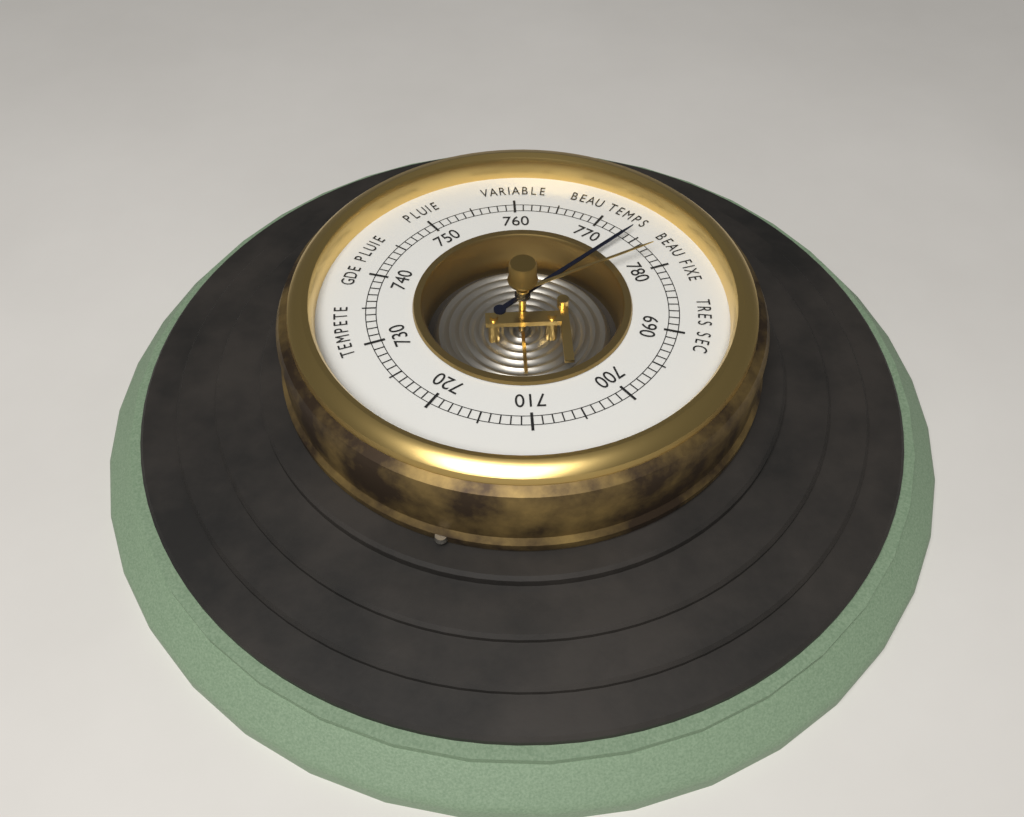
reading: 774 (no unit)
